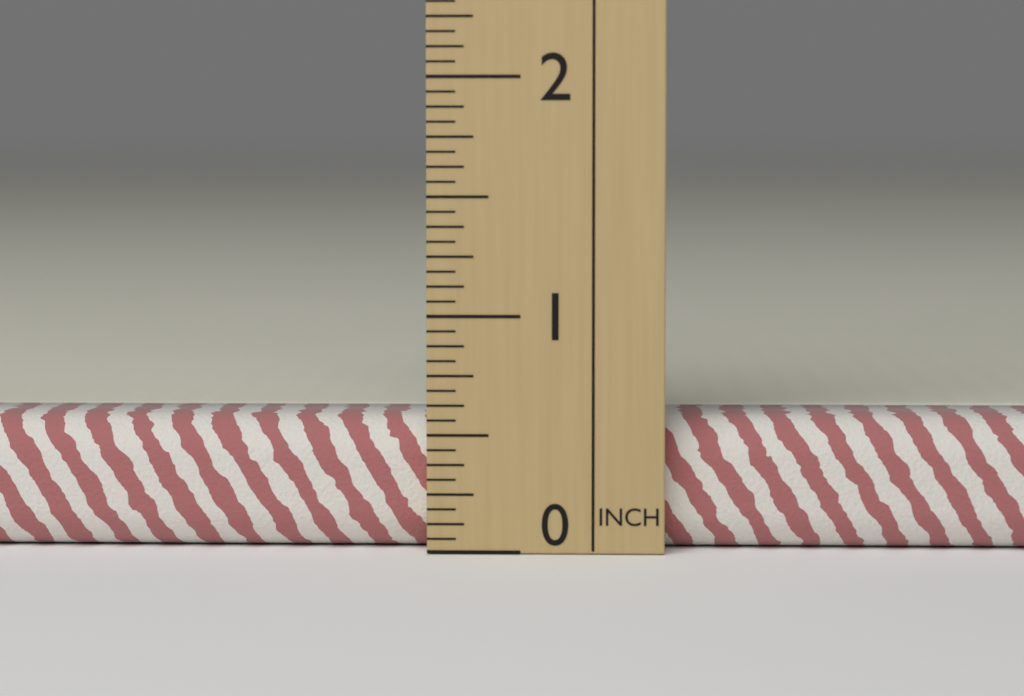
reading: 0.5625 in
